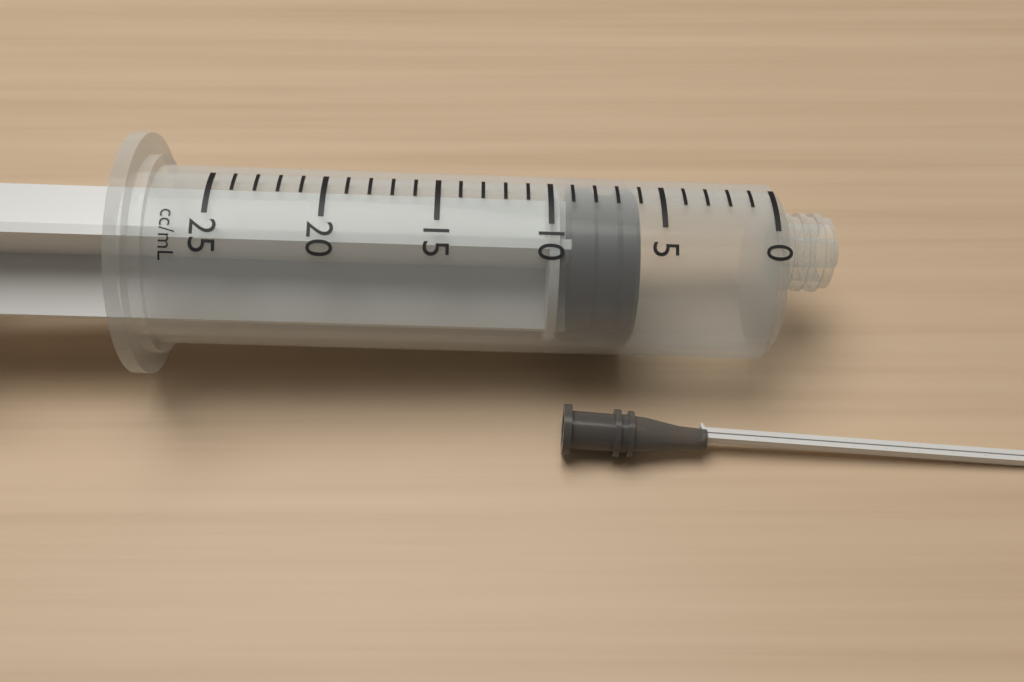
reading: 6 ml
